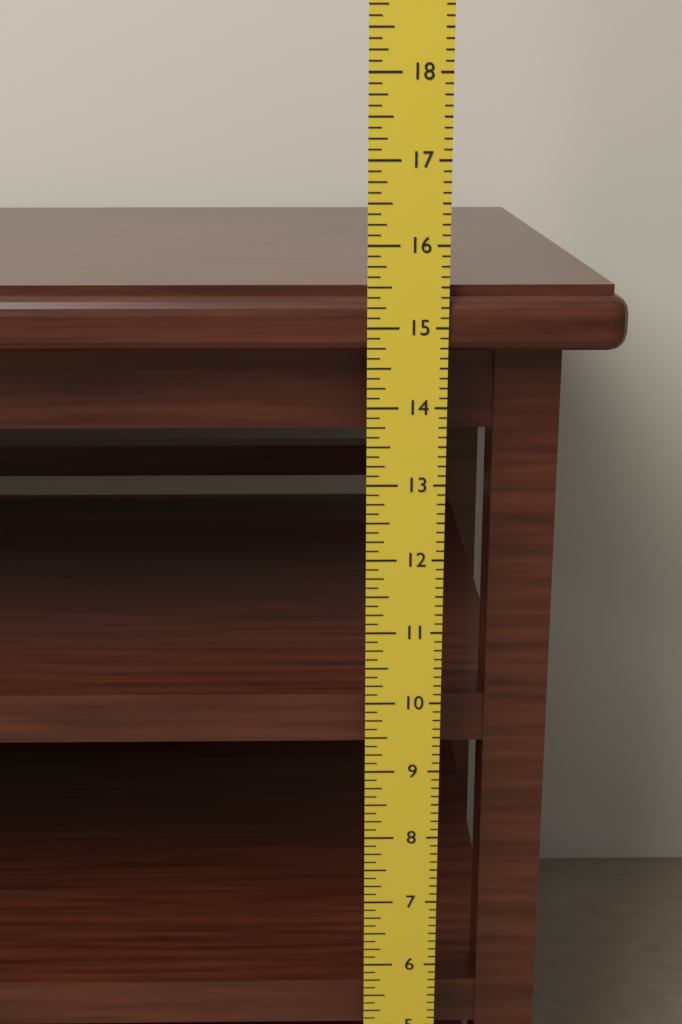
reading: 15.500 in
